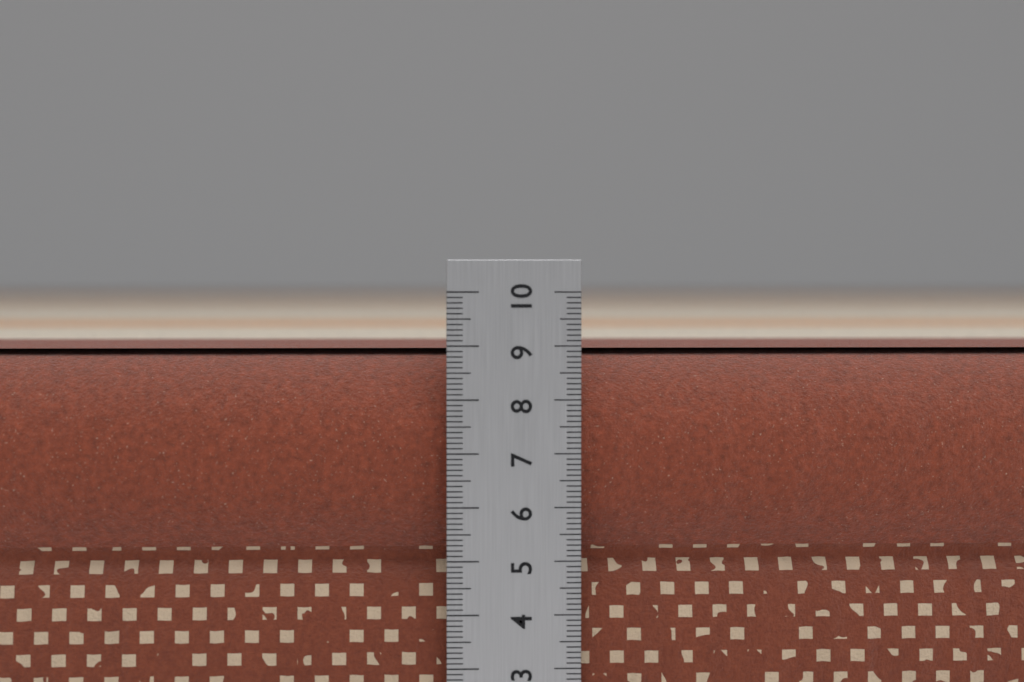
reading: 8.9 cm
